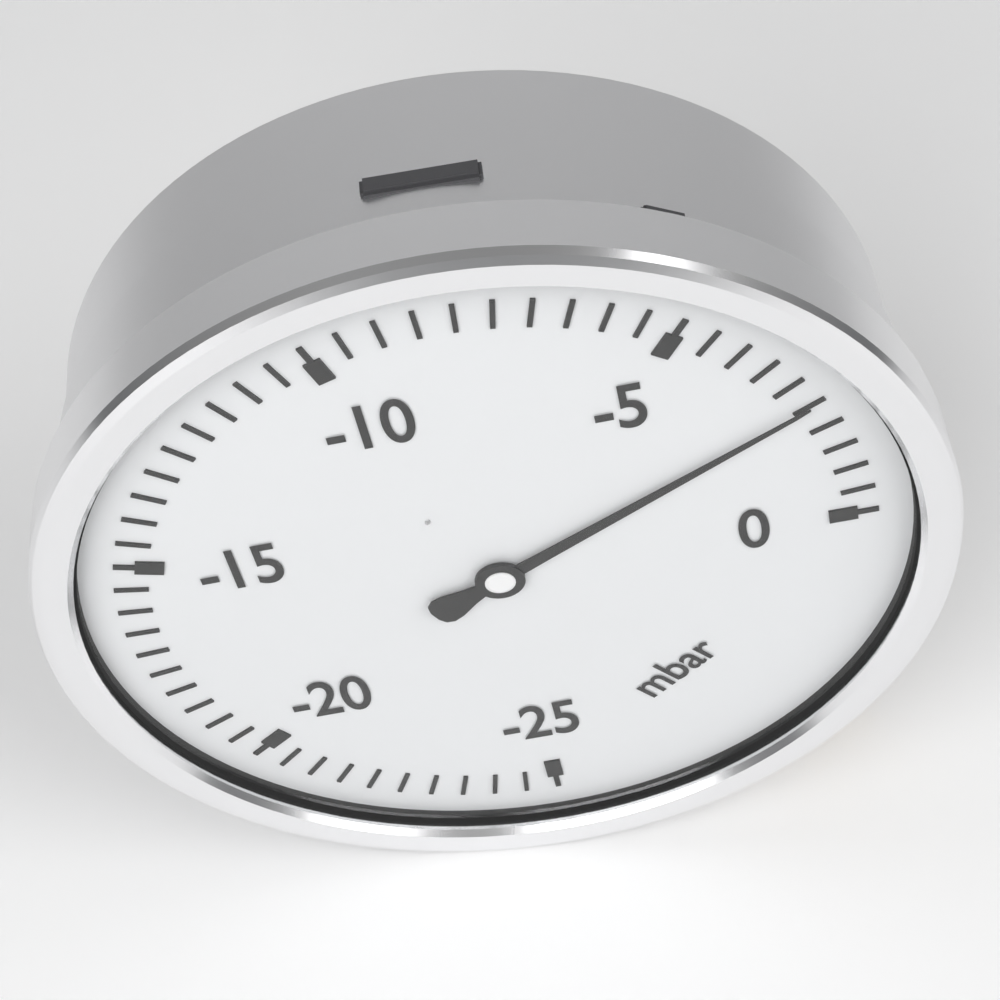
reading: -2.5 mbar
